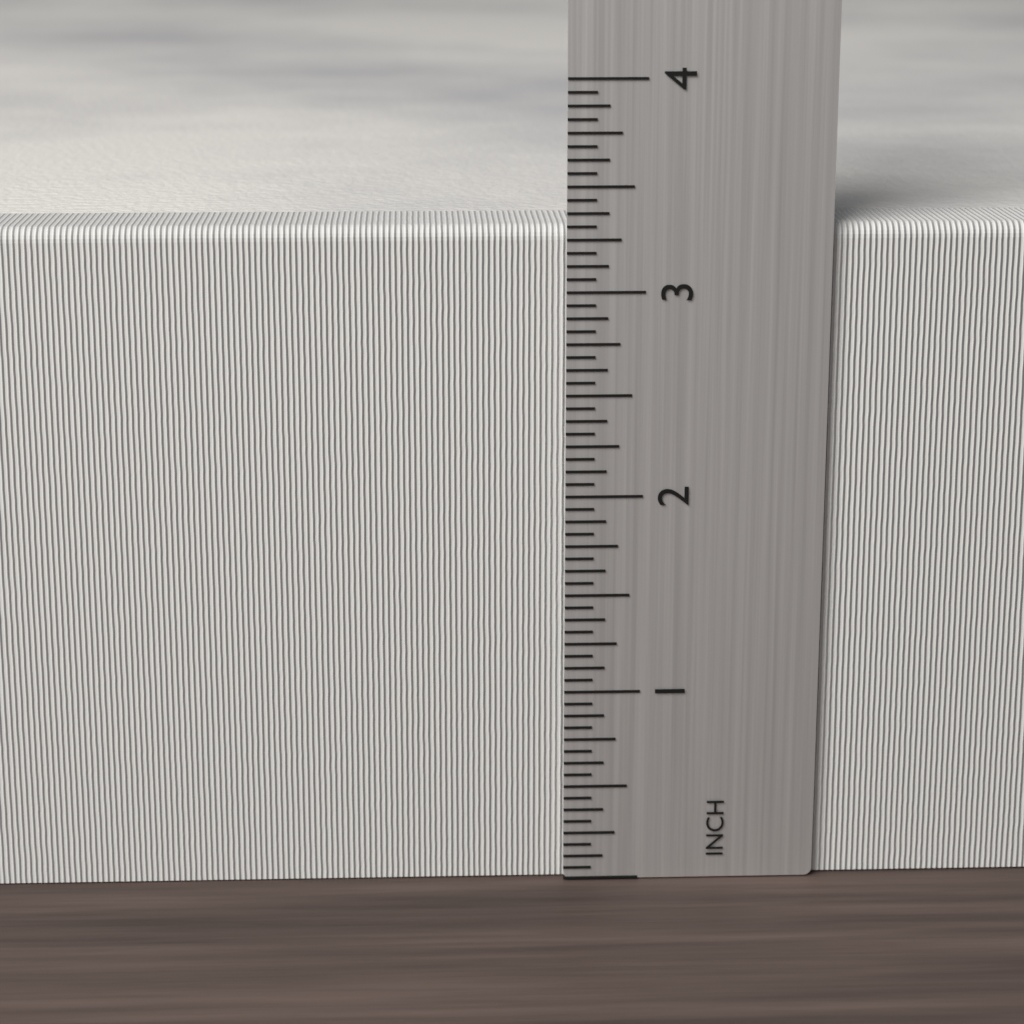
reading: 3.3125 inch
